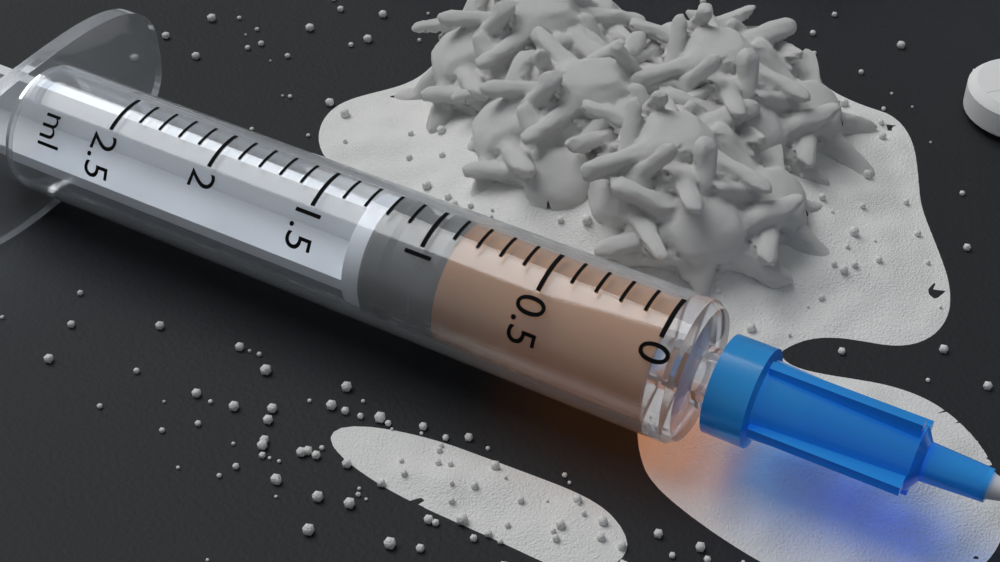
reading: 0.9 ml
